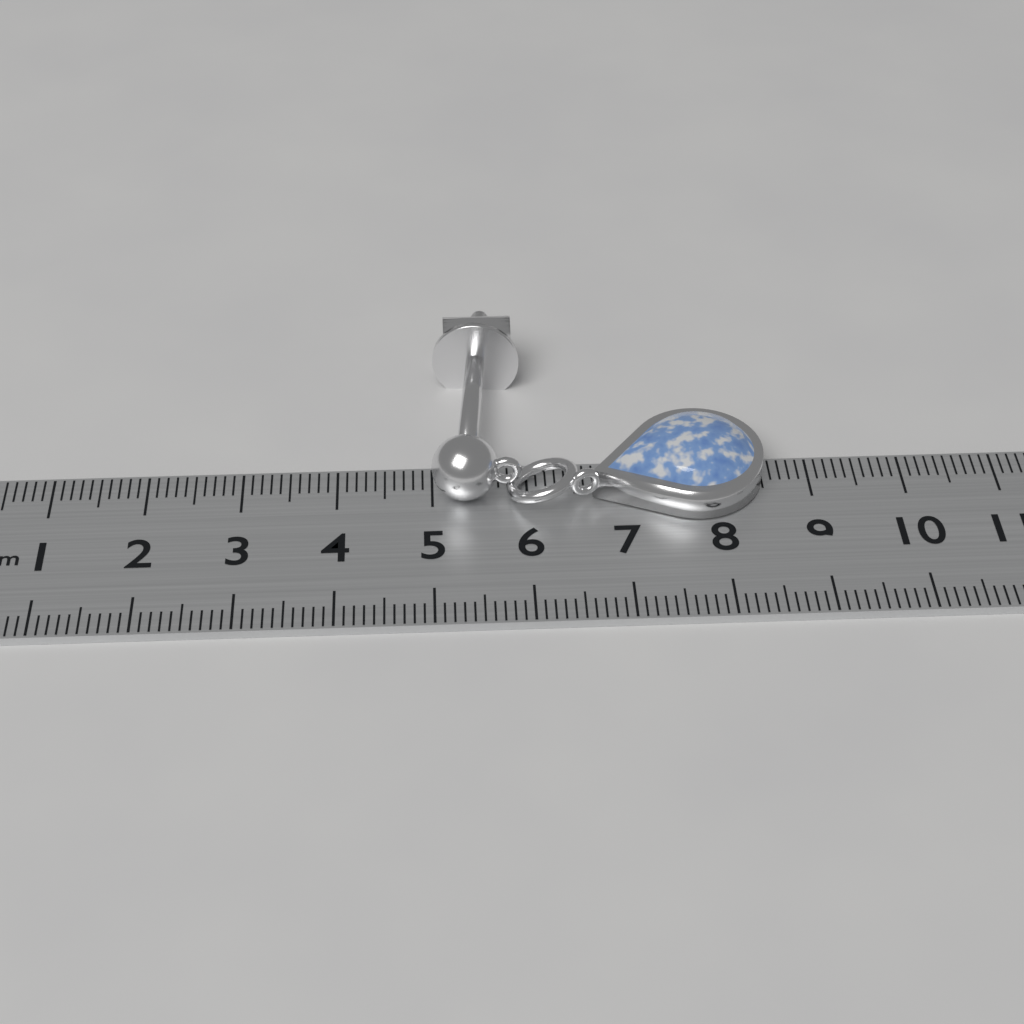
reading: 8.5 cm
